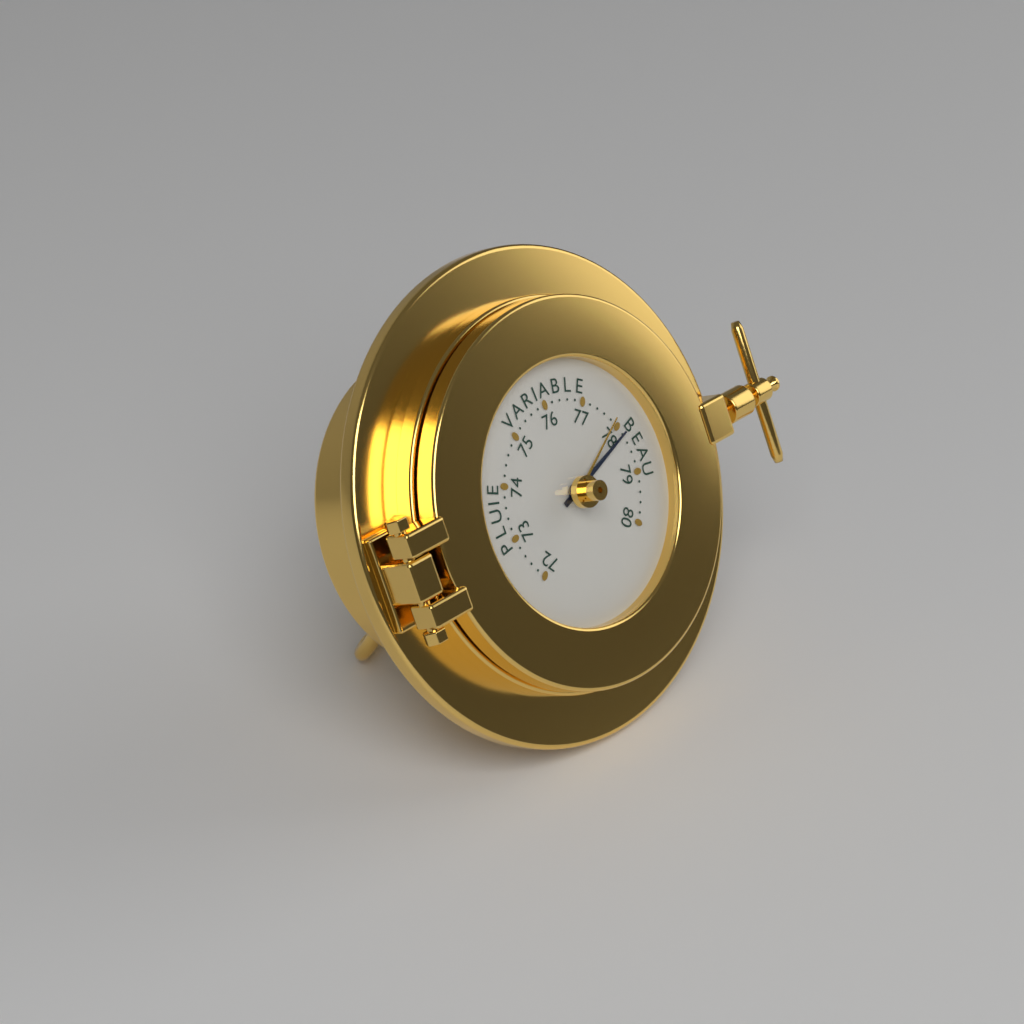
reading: 78.2 (no unit)
